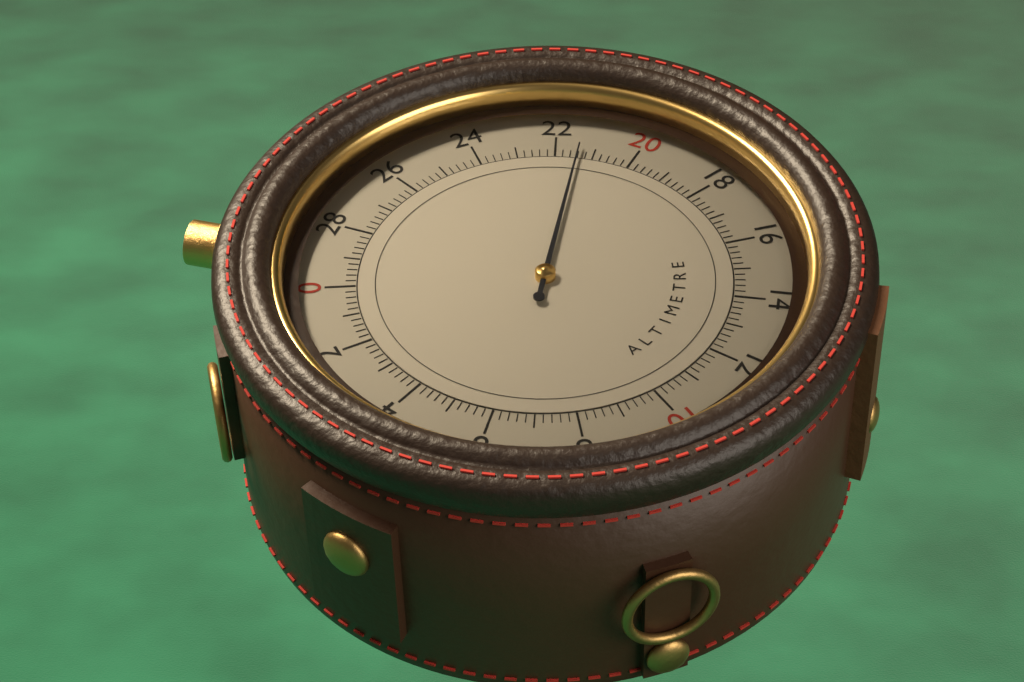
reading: 21.4 (no unit)
